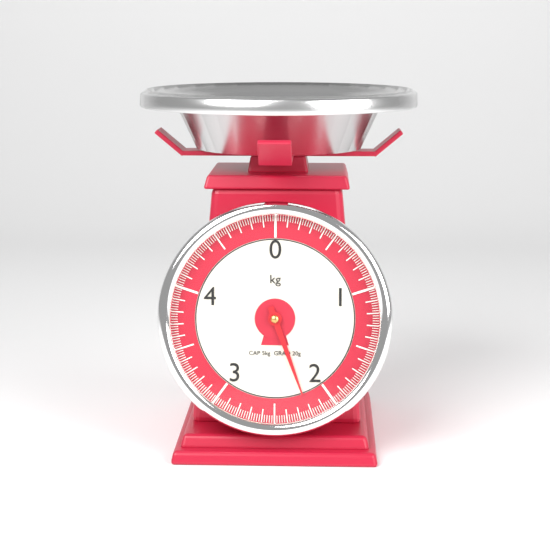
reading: 2.22 kg
